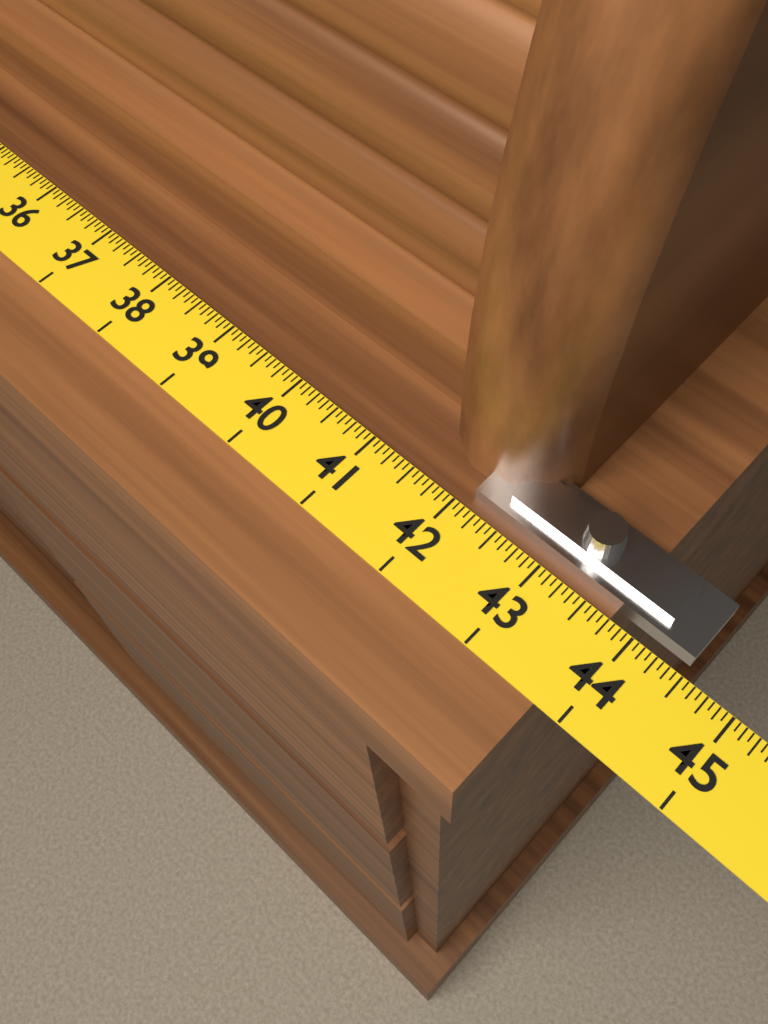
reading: 43.7500 (no unit)
